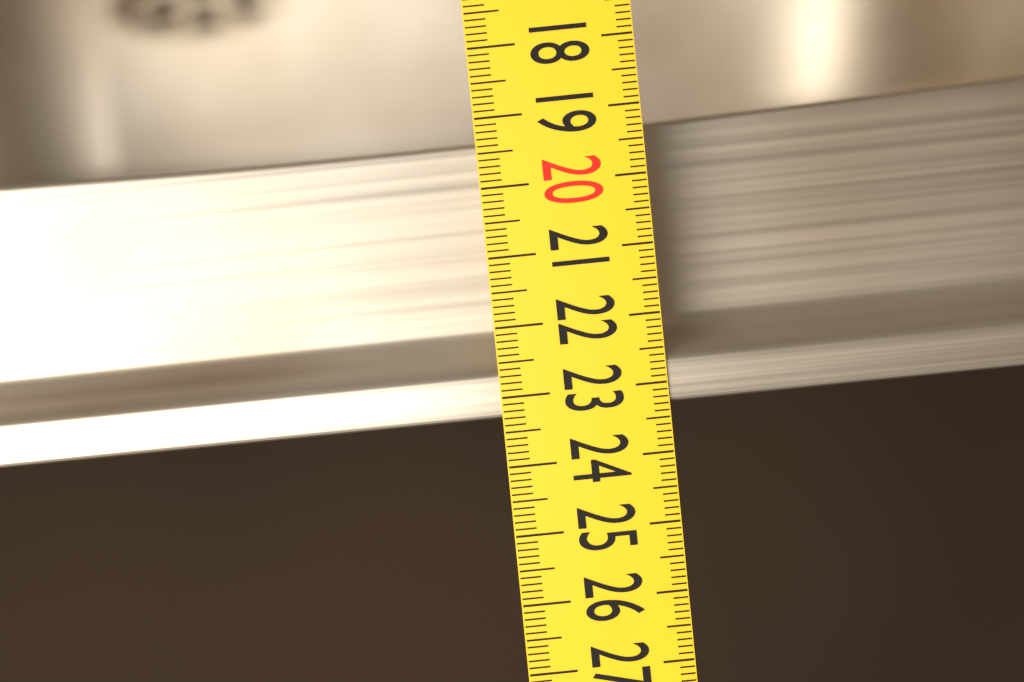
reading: 23.3 (no unit)
